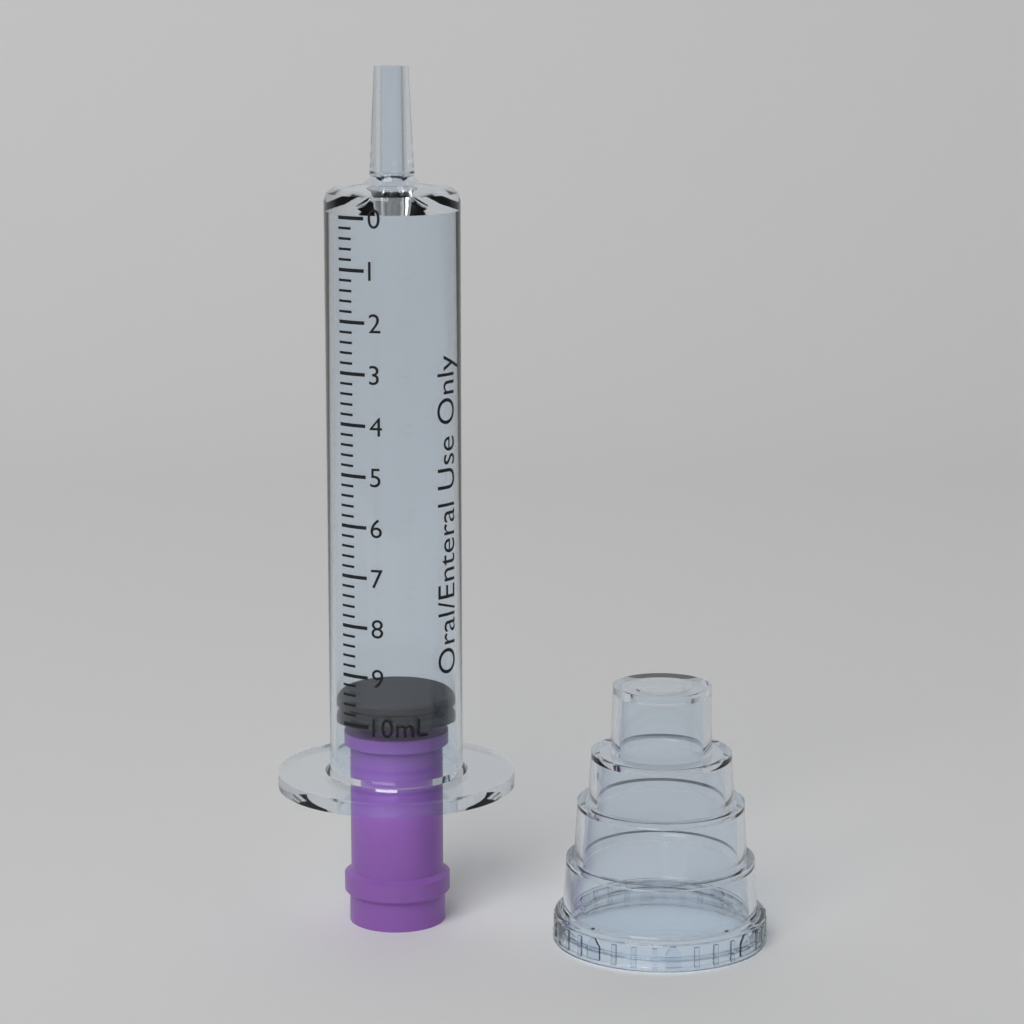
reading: 9.6 mL
